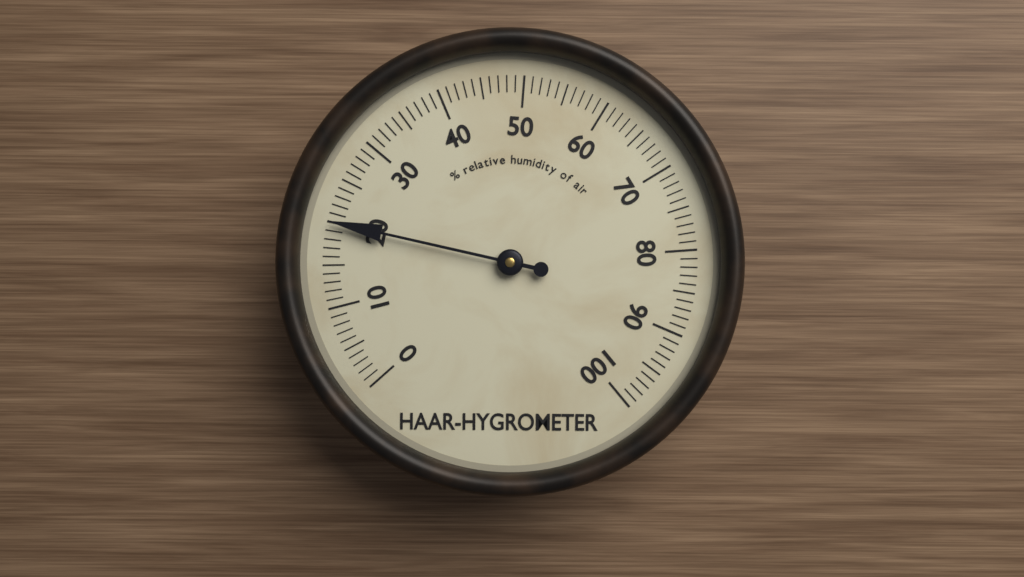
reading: 20 %
